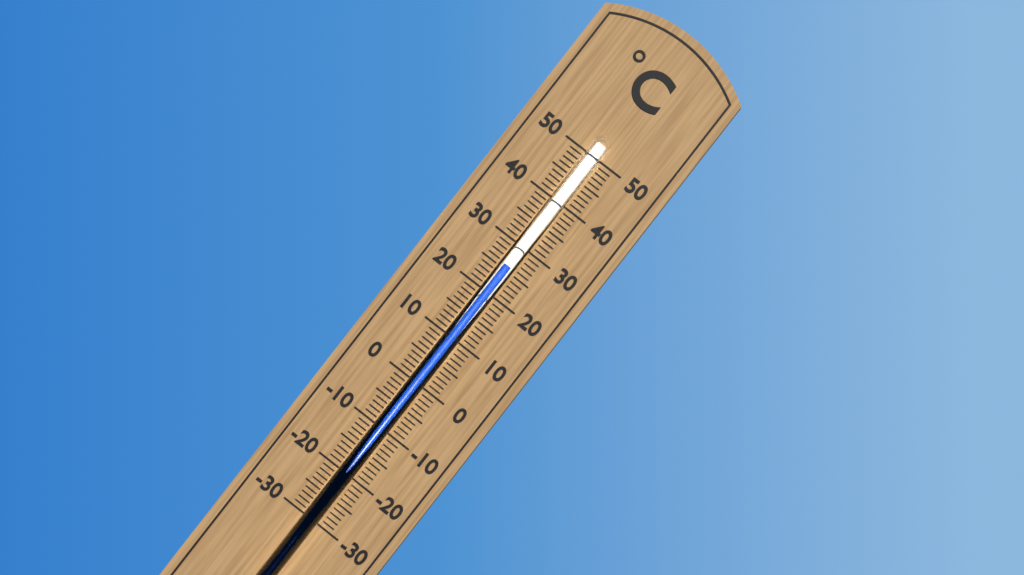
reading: 26 °C
